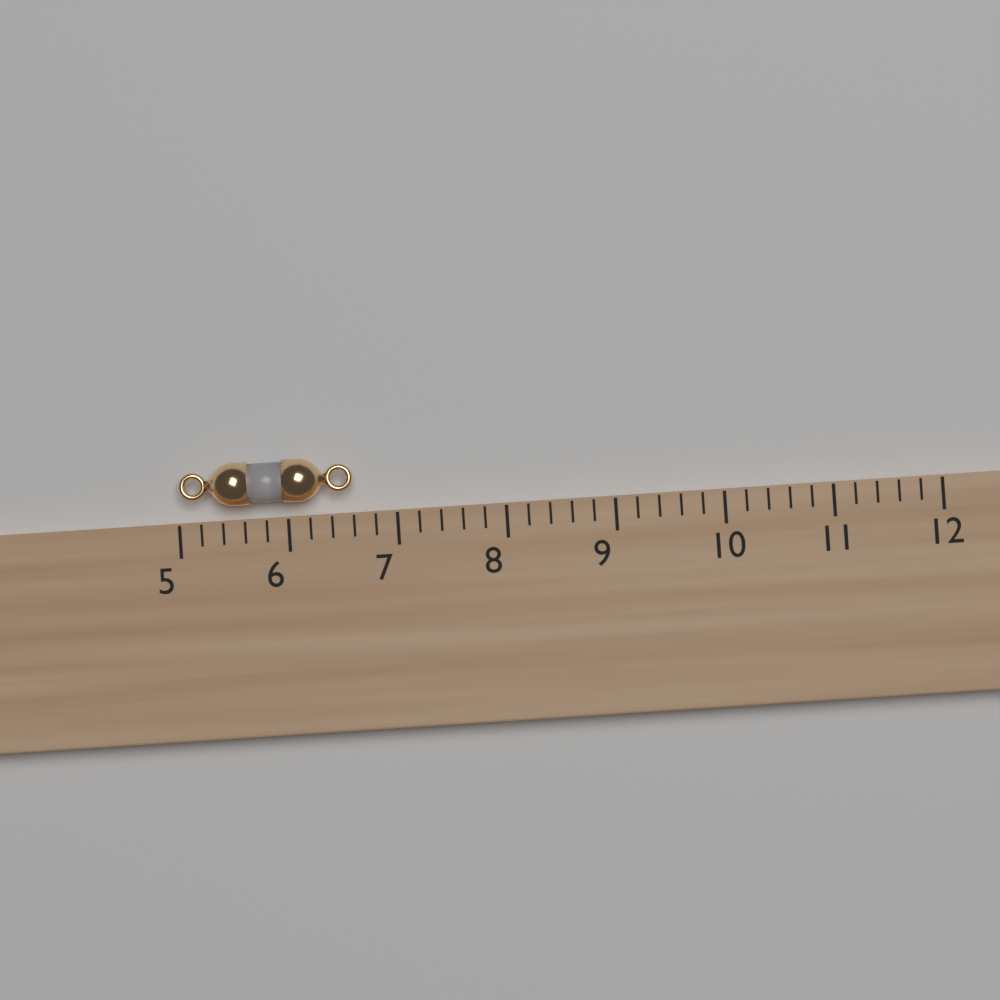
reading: 6.6 (no unit)
